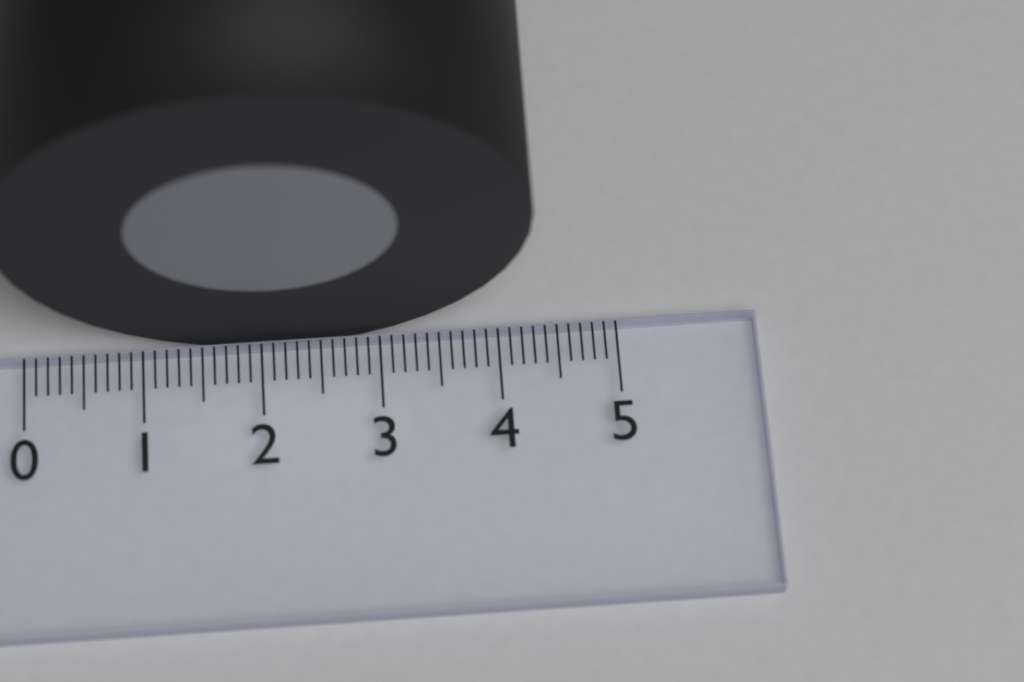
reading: 4.3 (no unit)
